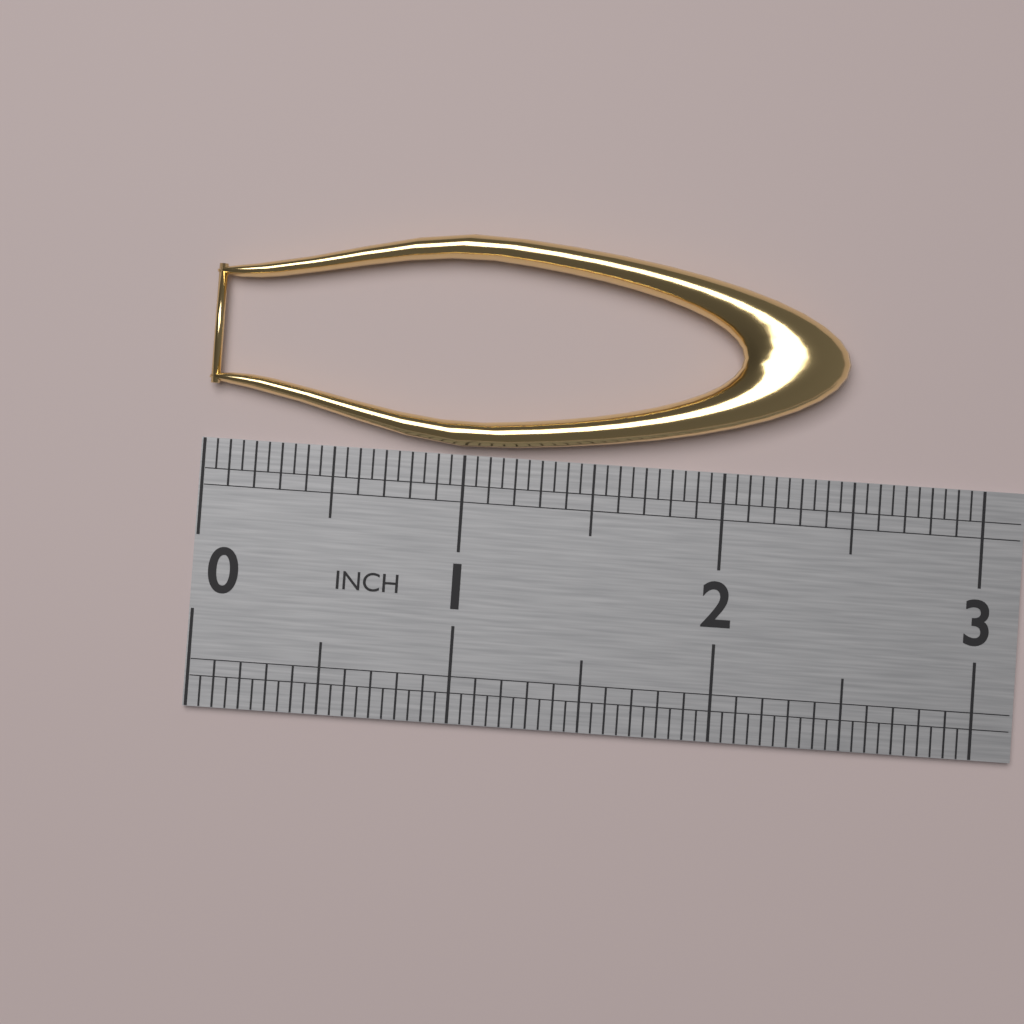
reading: 2.45 in
